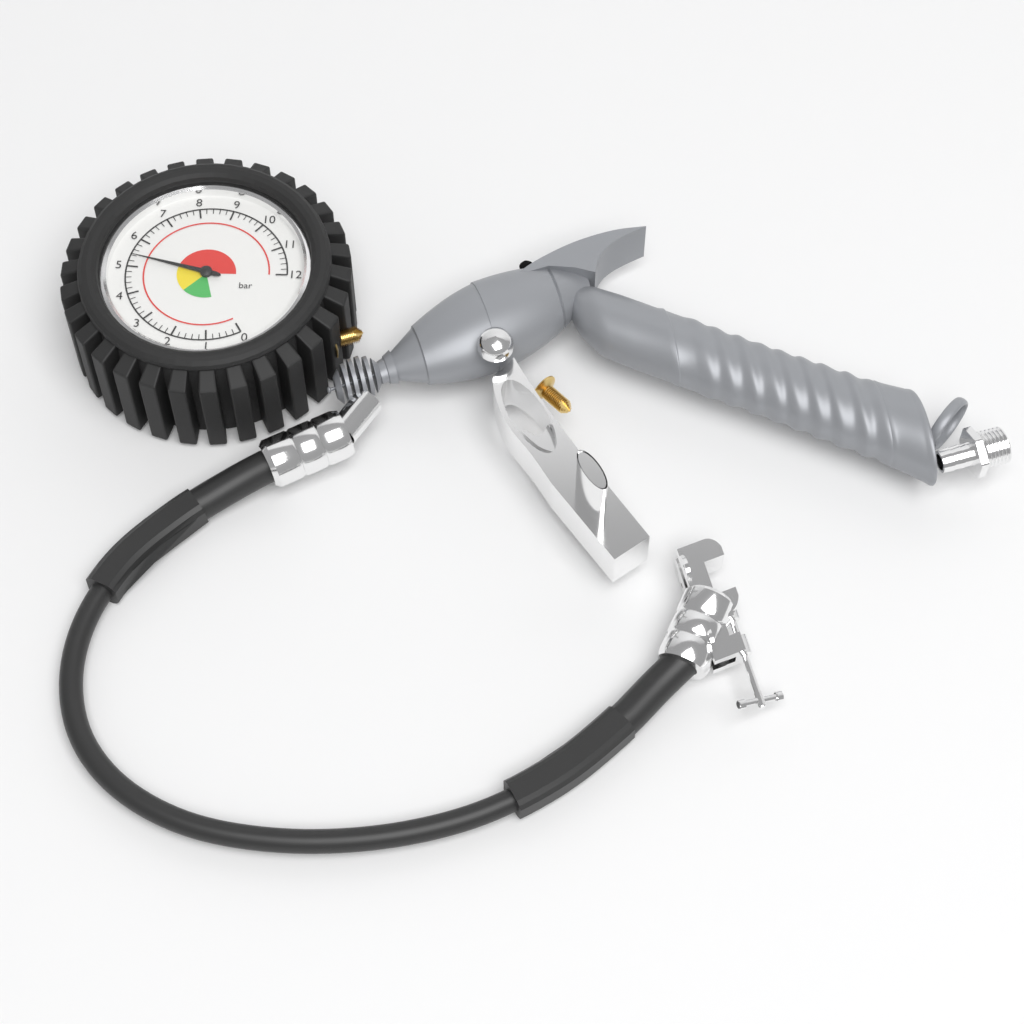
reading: 5.4 bar
